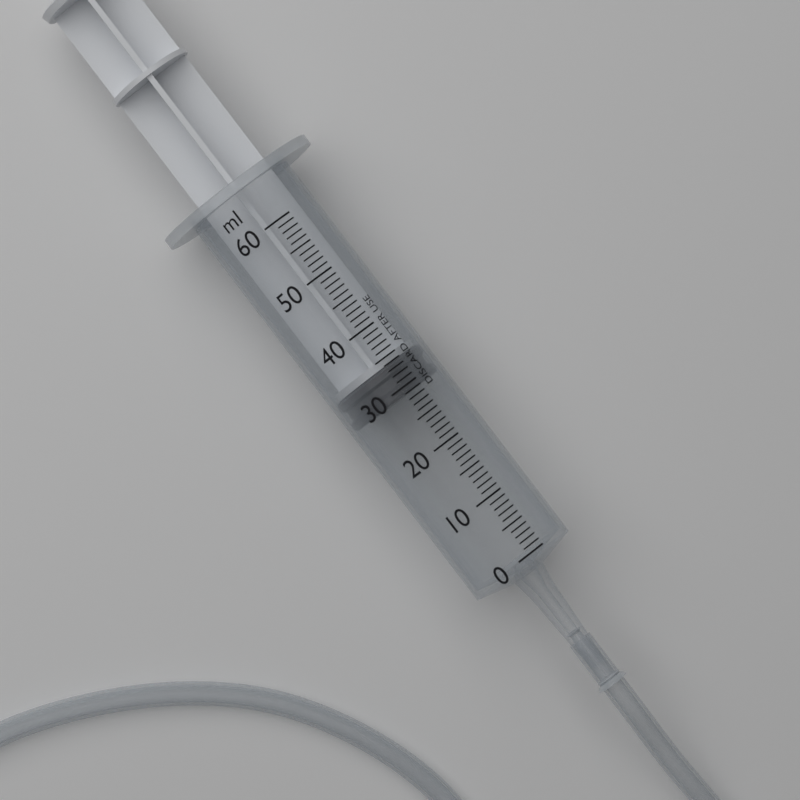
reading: 29 ml
